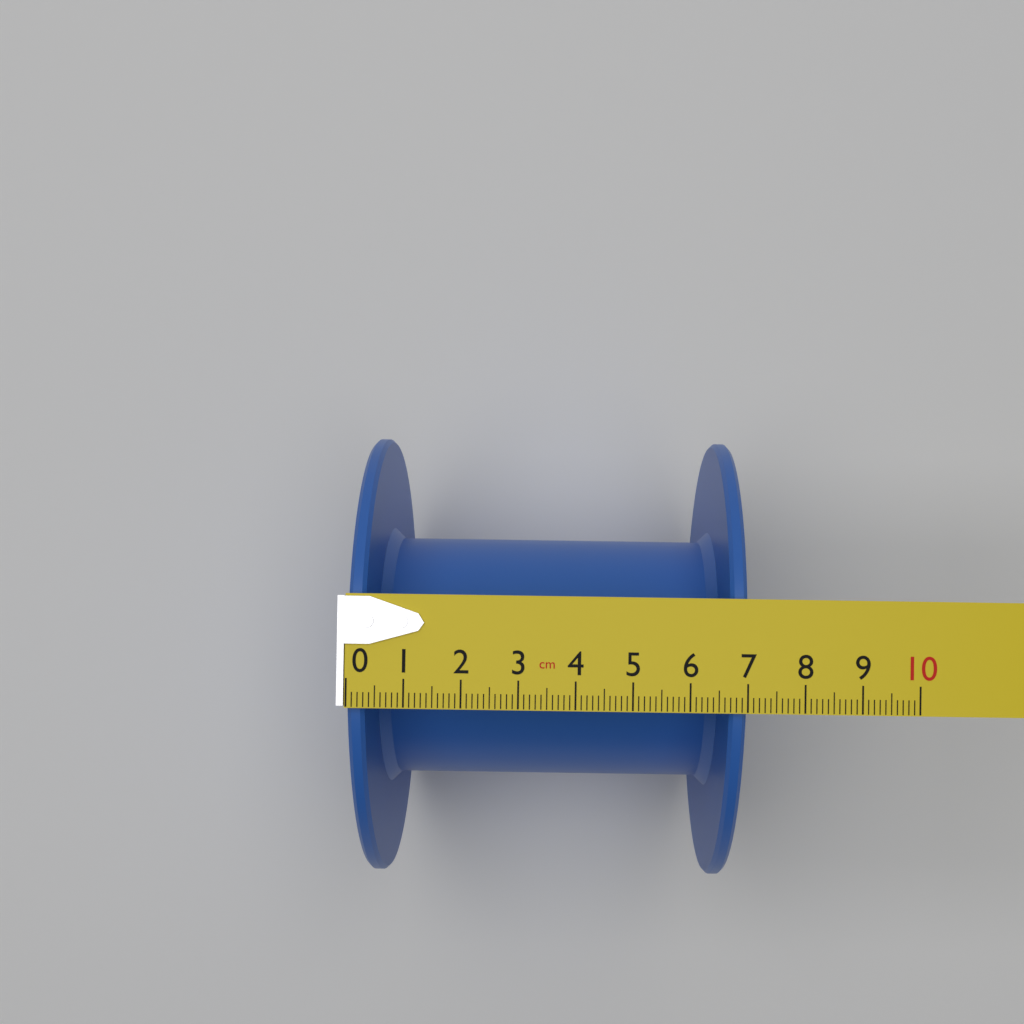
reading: 7.0 cm
